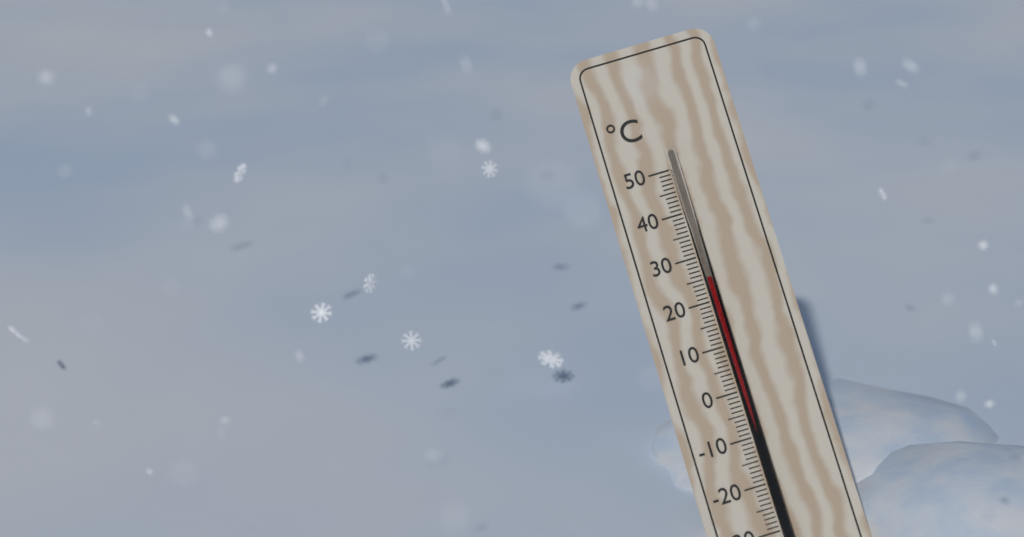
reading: 25 °C
